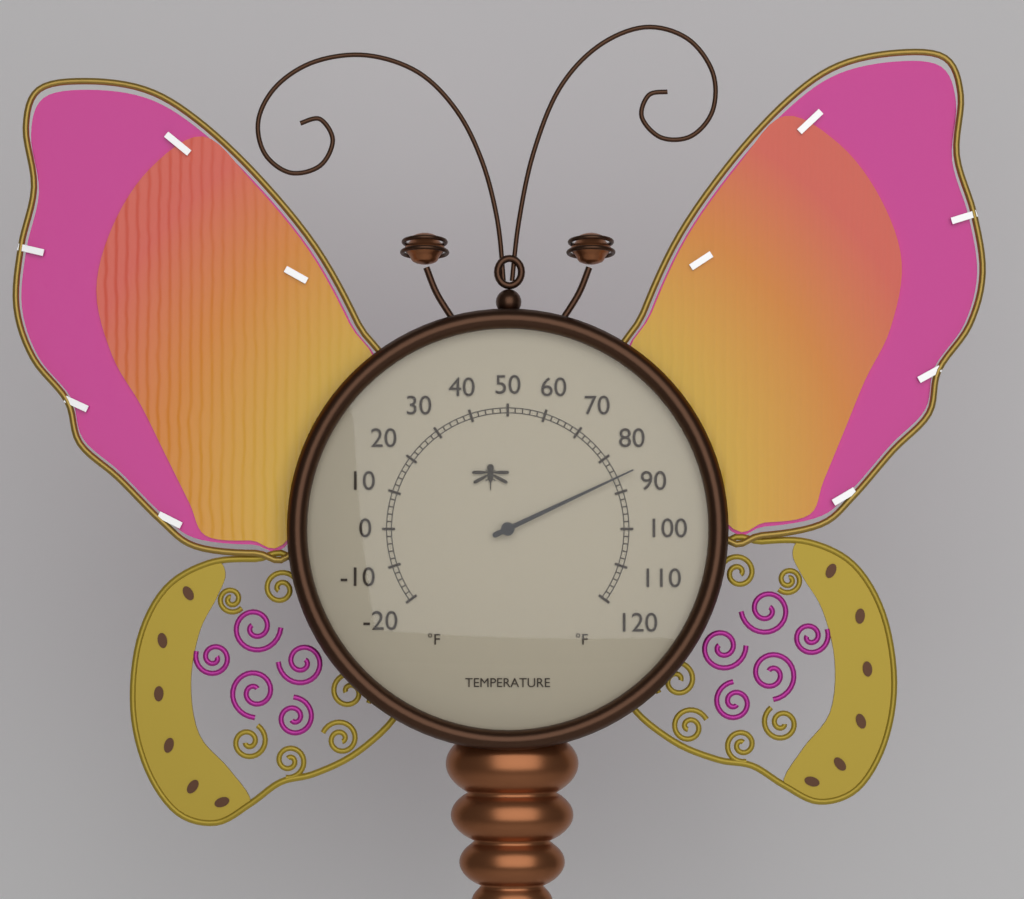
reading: 86 °F
